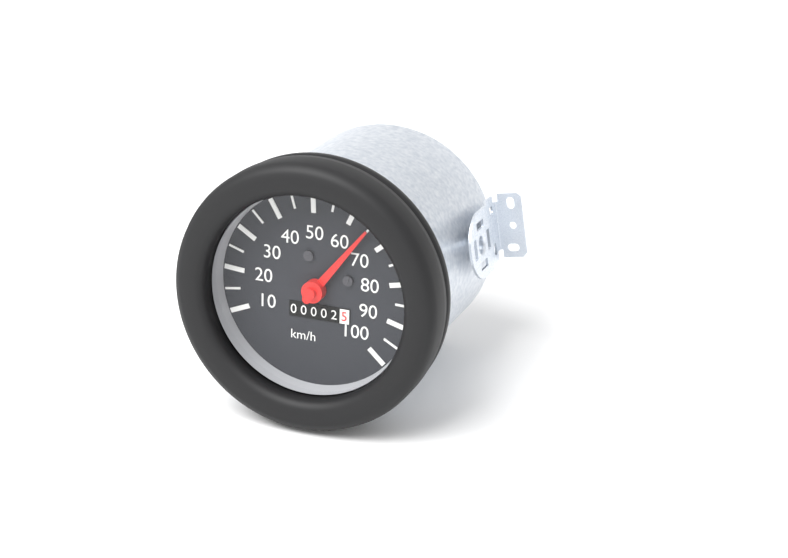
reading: 65 km/h
